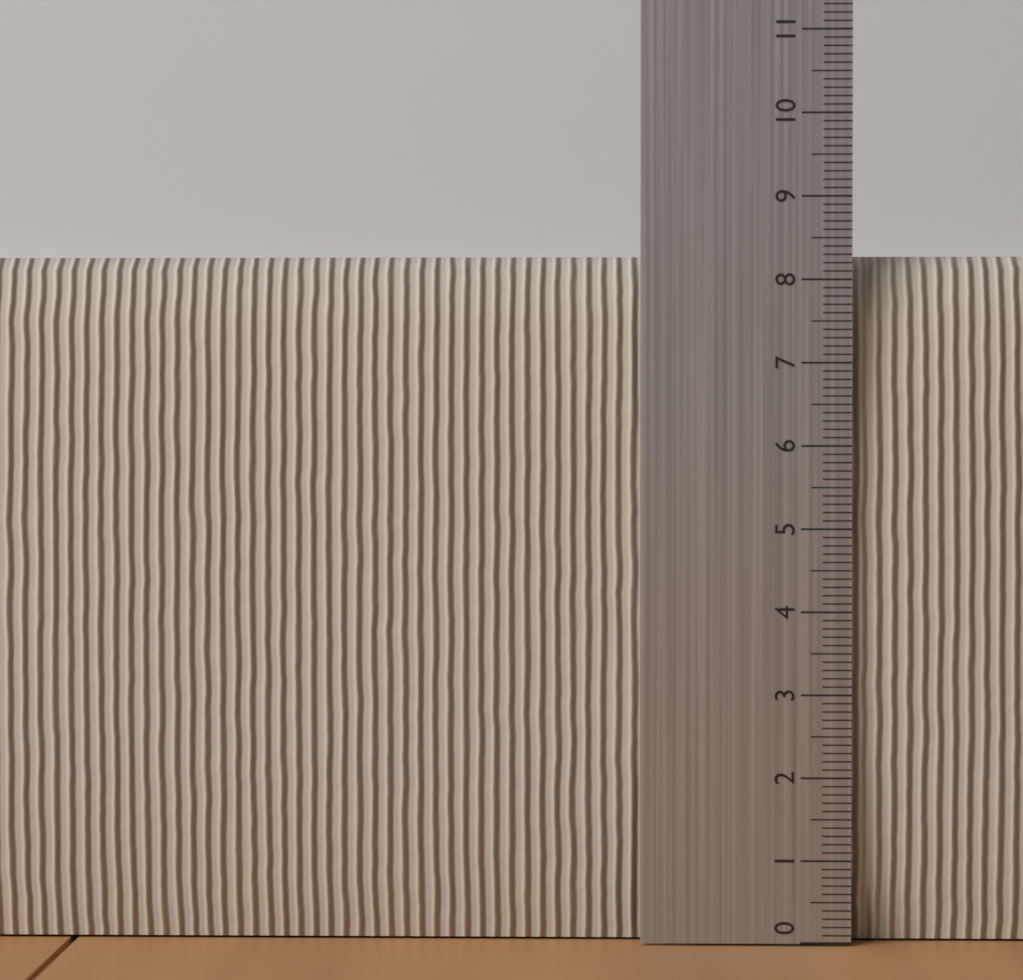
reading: 8.3 (no unit)
